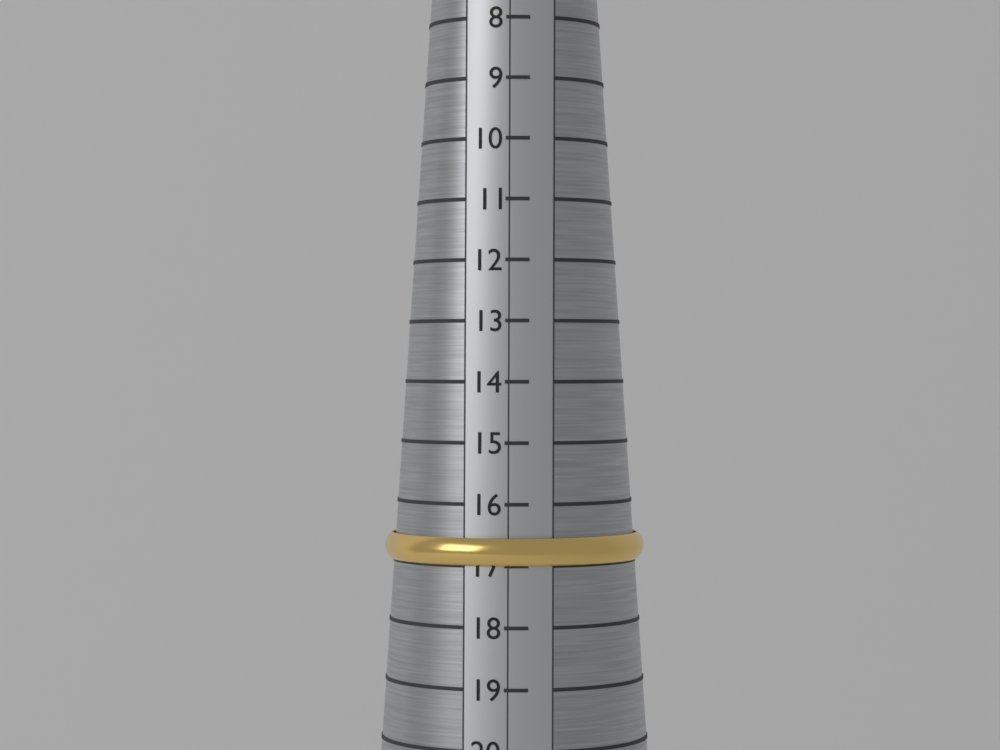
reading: 17 (no unit)
